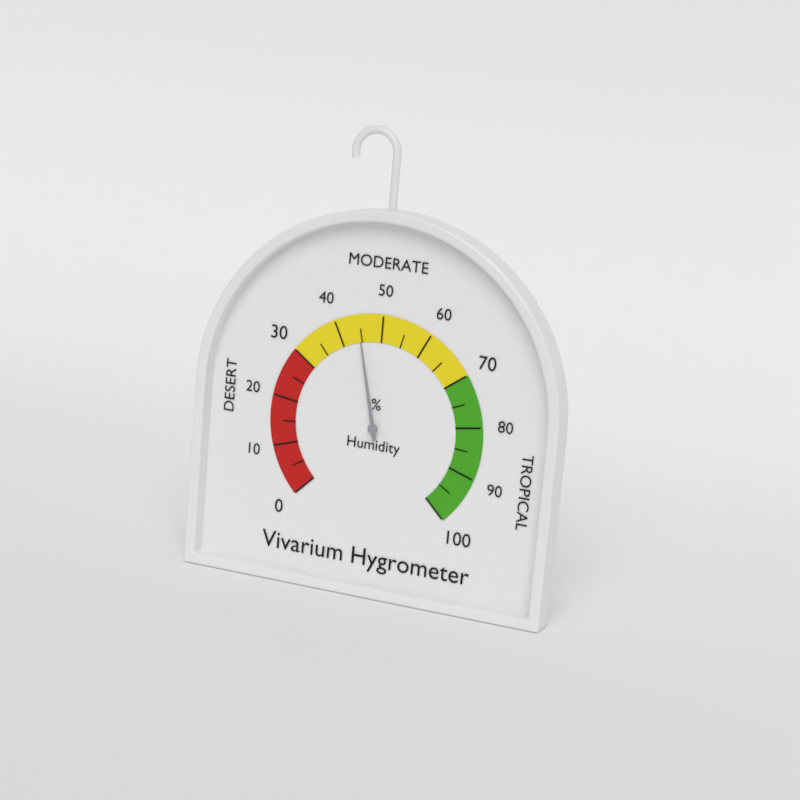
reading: 45 %
